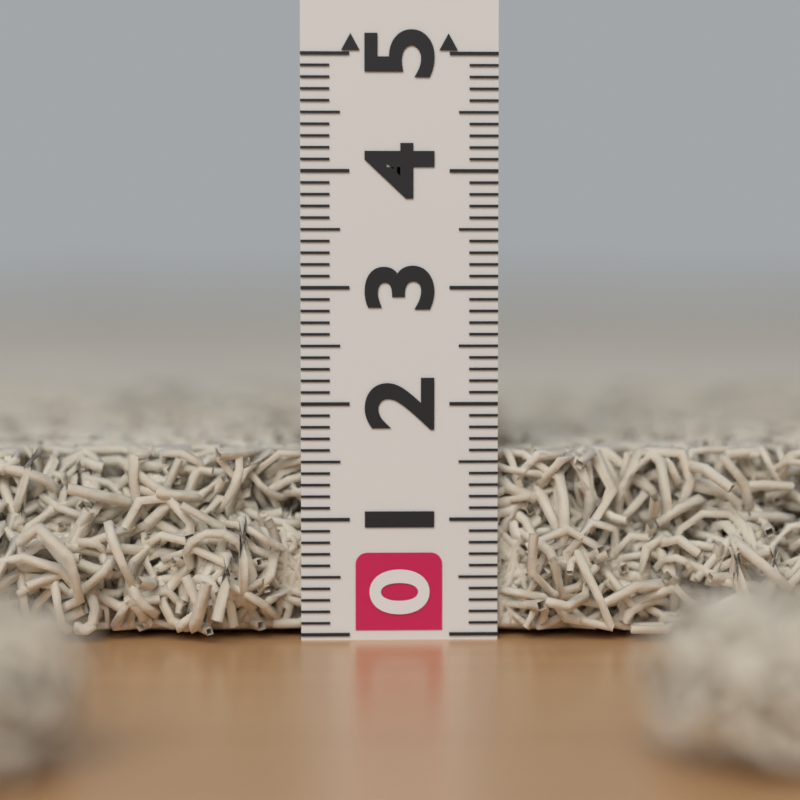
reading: 1.6 (no unit)
